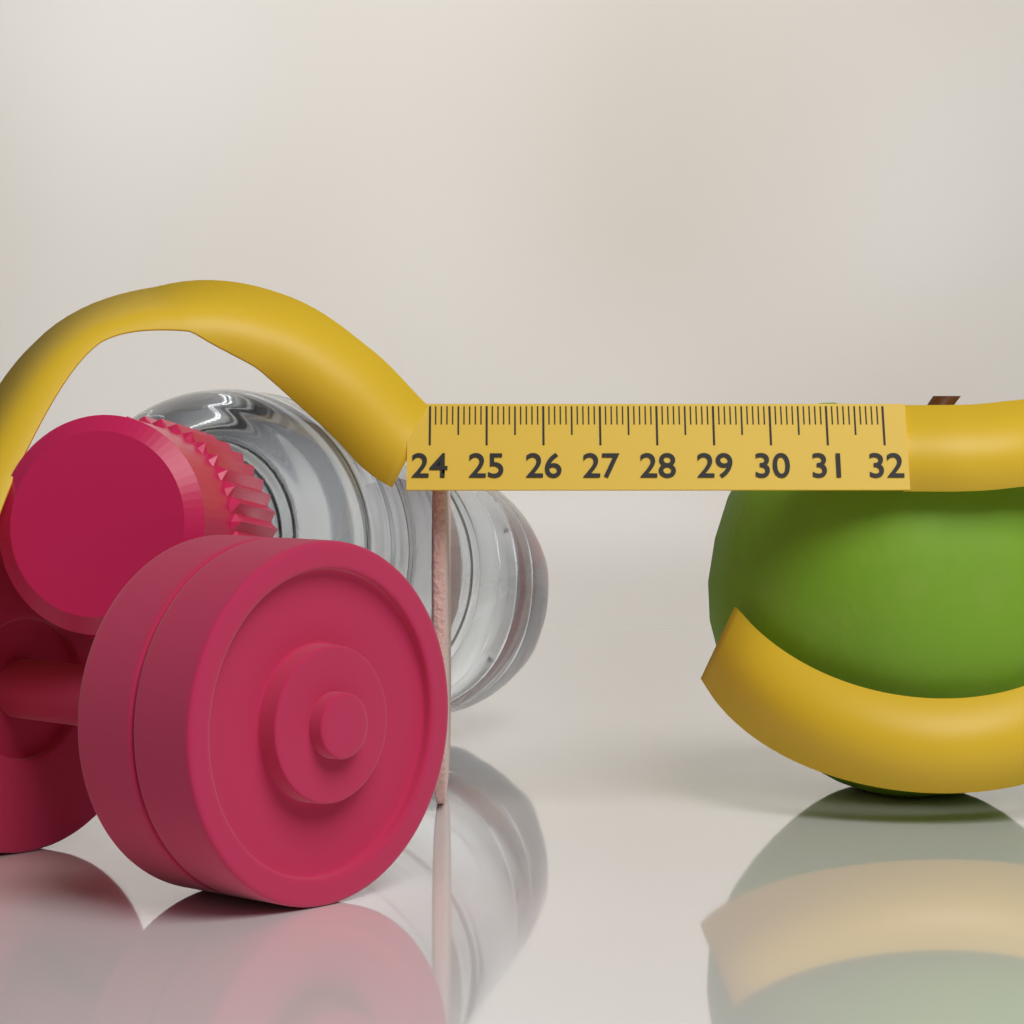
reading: 24.3 (no unit)
